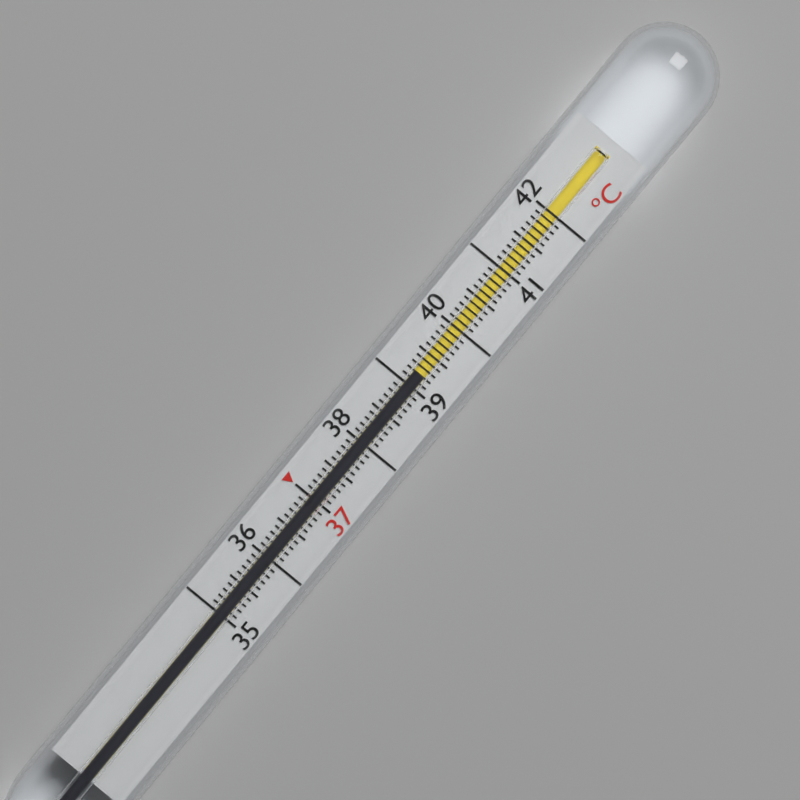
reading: 39.2 °C
